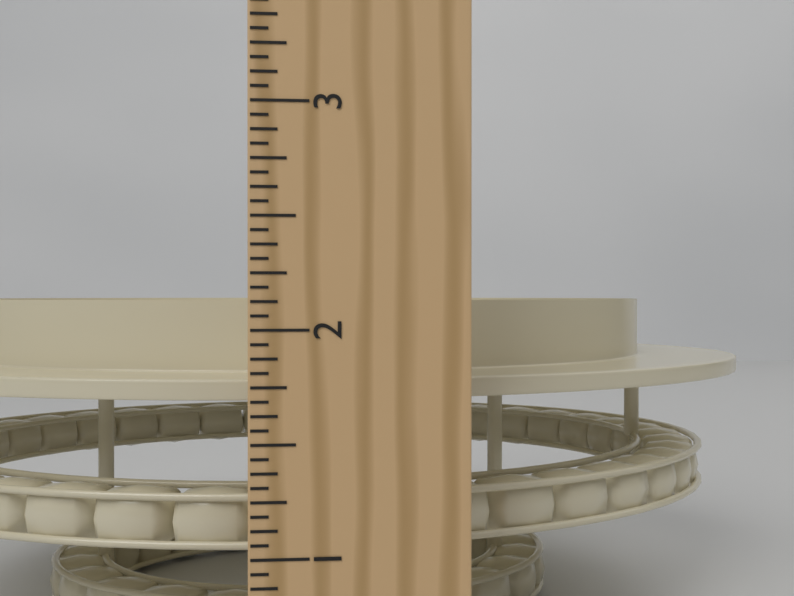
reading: 2.1250 in
